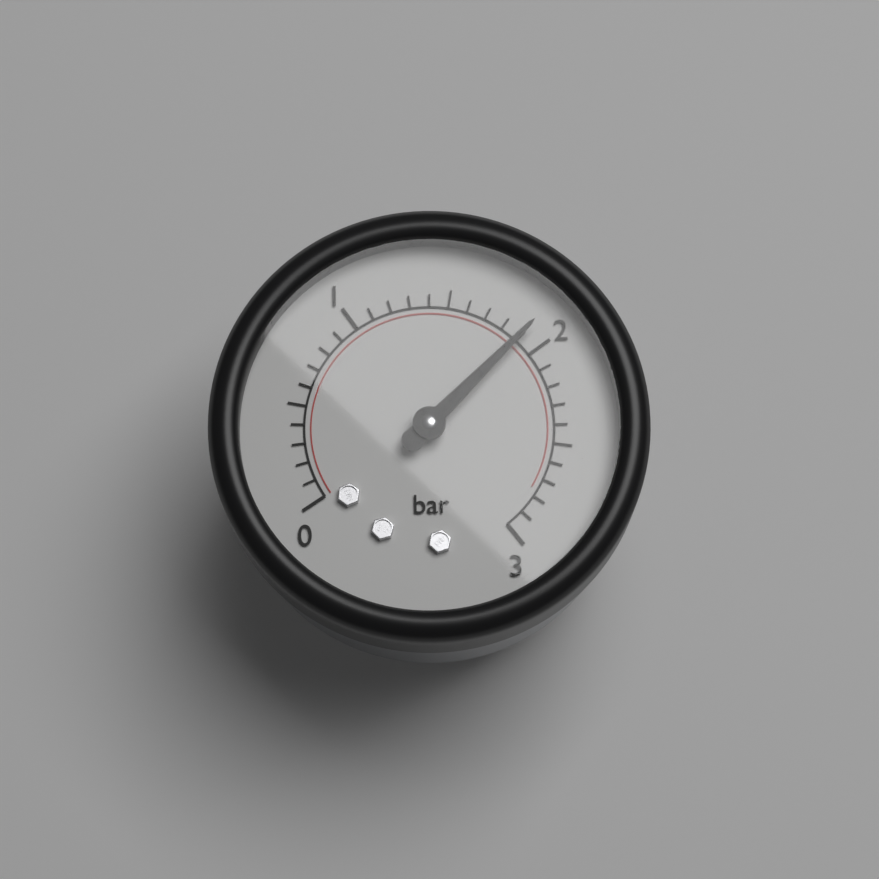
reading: 1.9 bar
